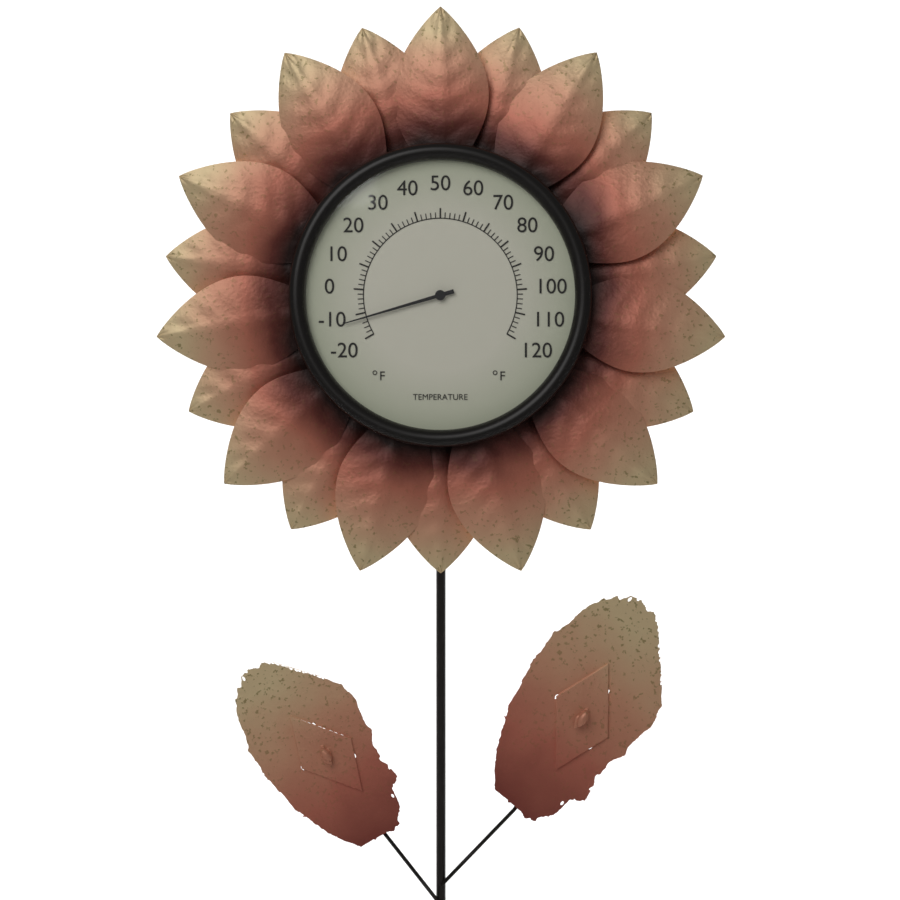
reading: -12 °F
